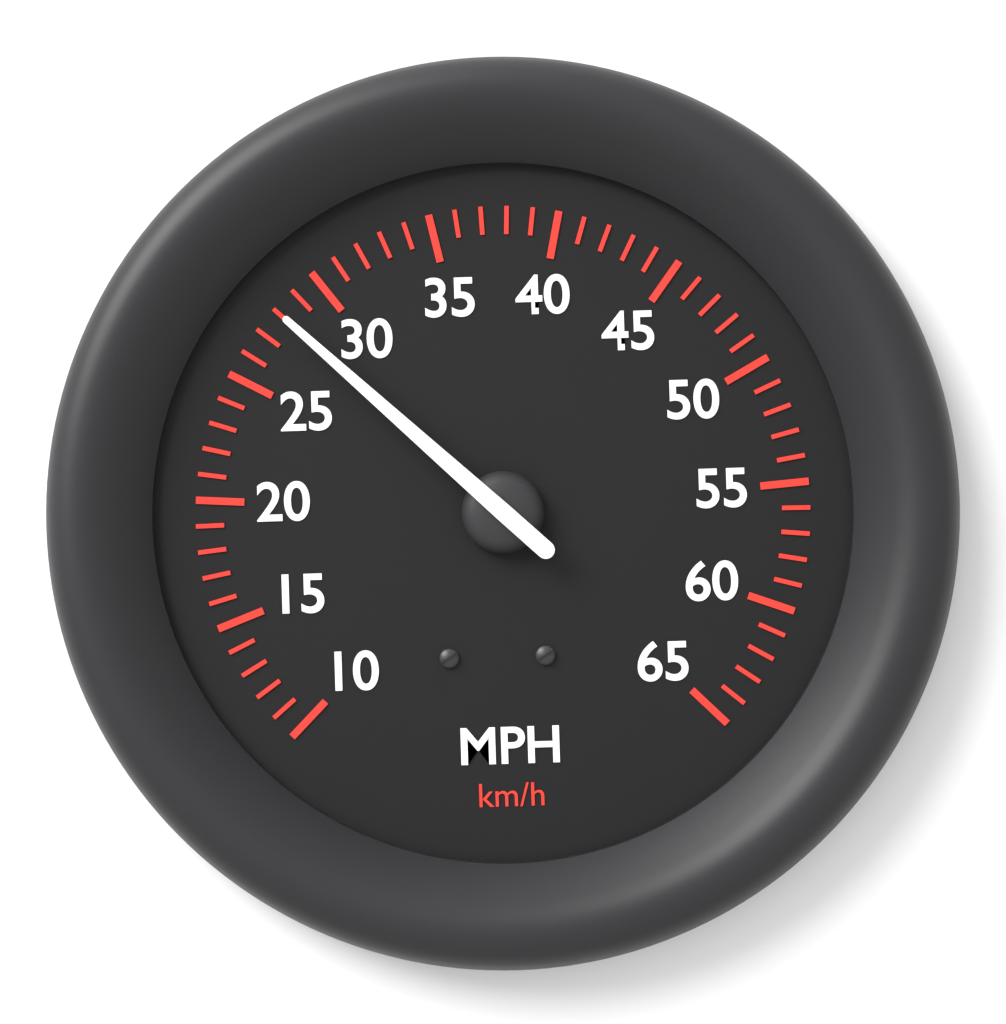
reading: 28 mph
